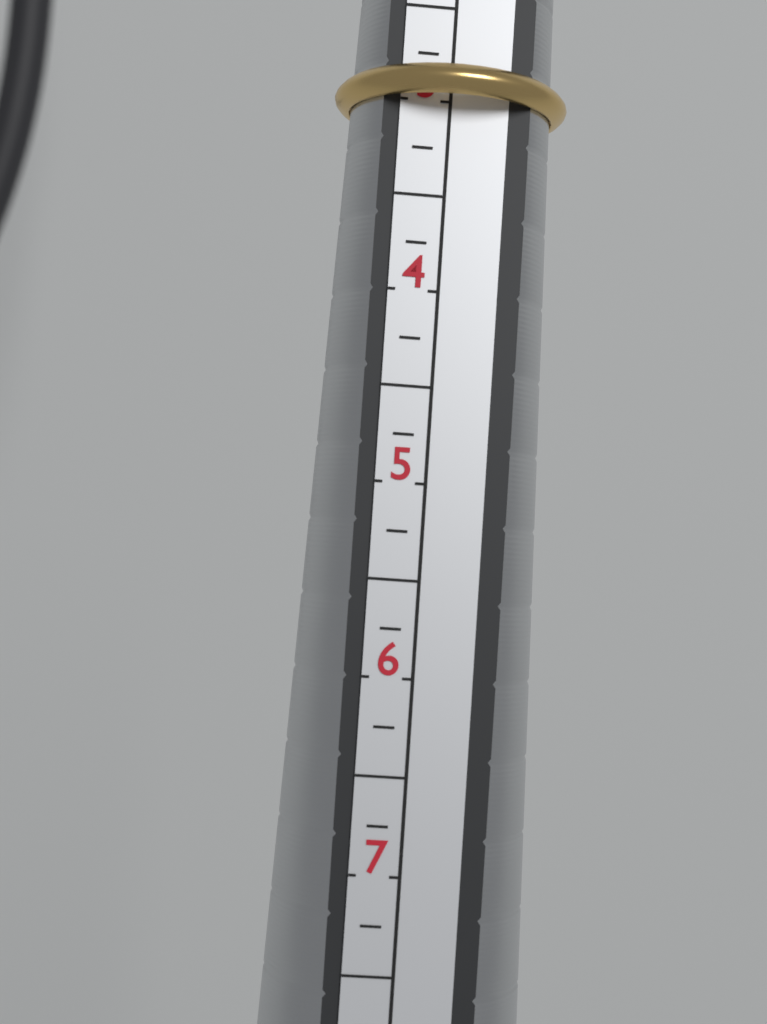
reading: 3.00 (no unit)
